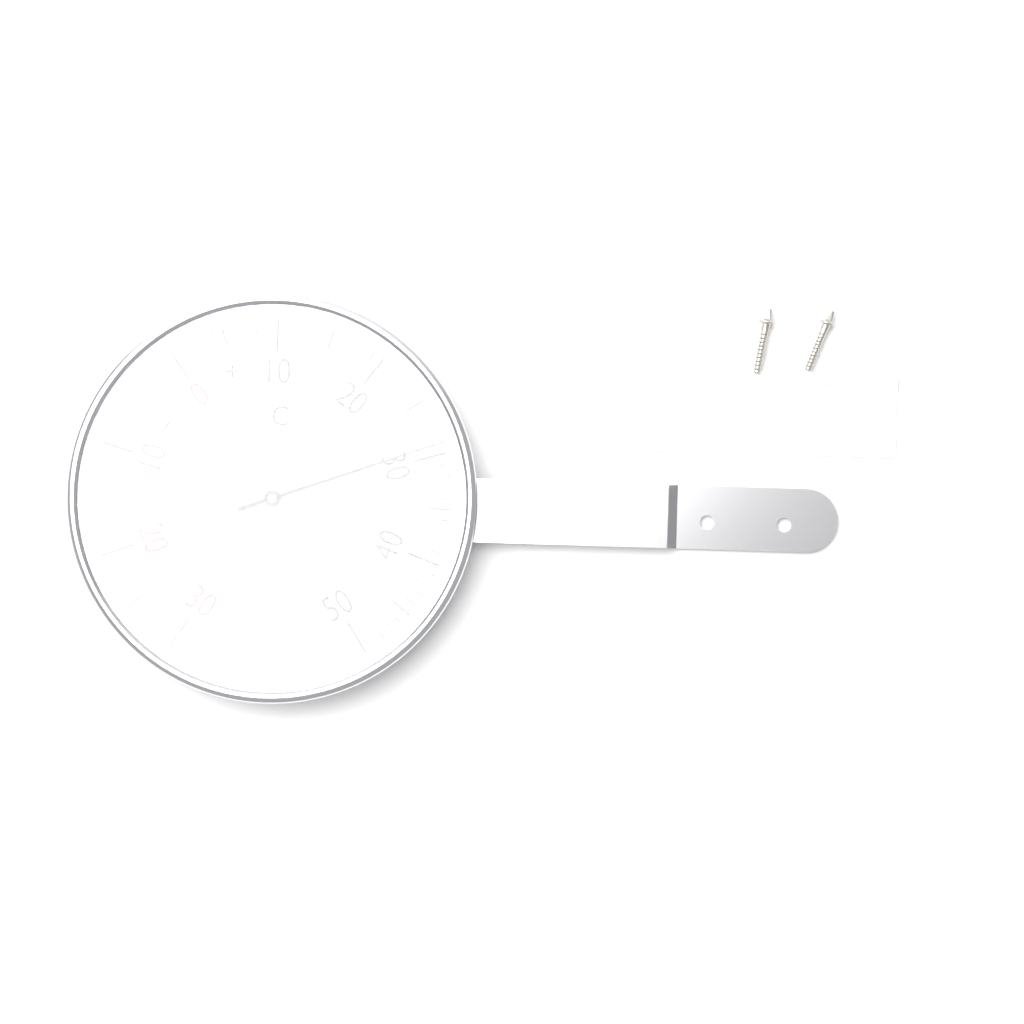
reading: 29 °C
